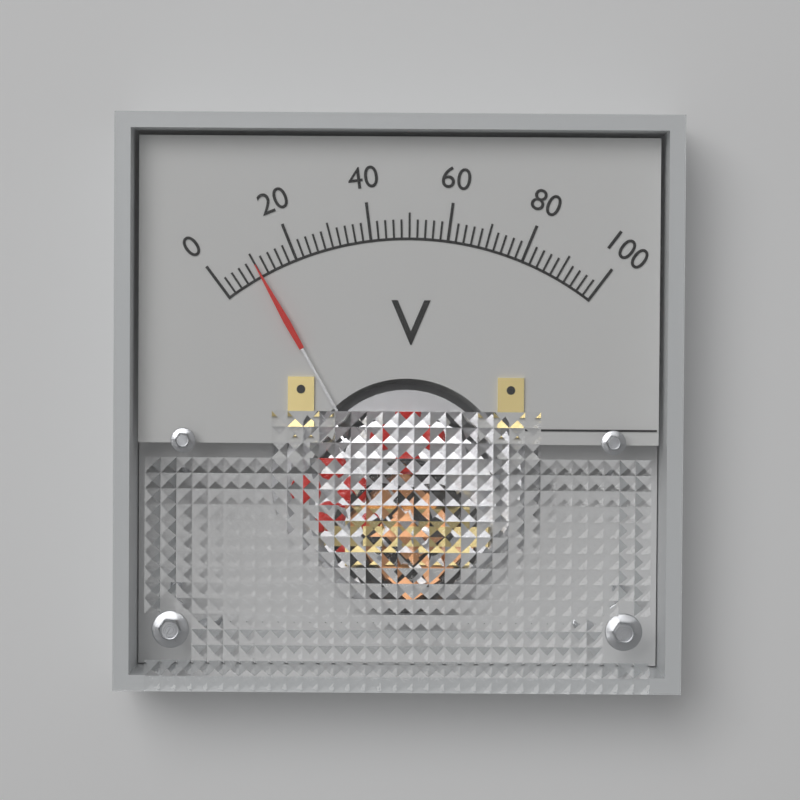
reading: 10 V
